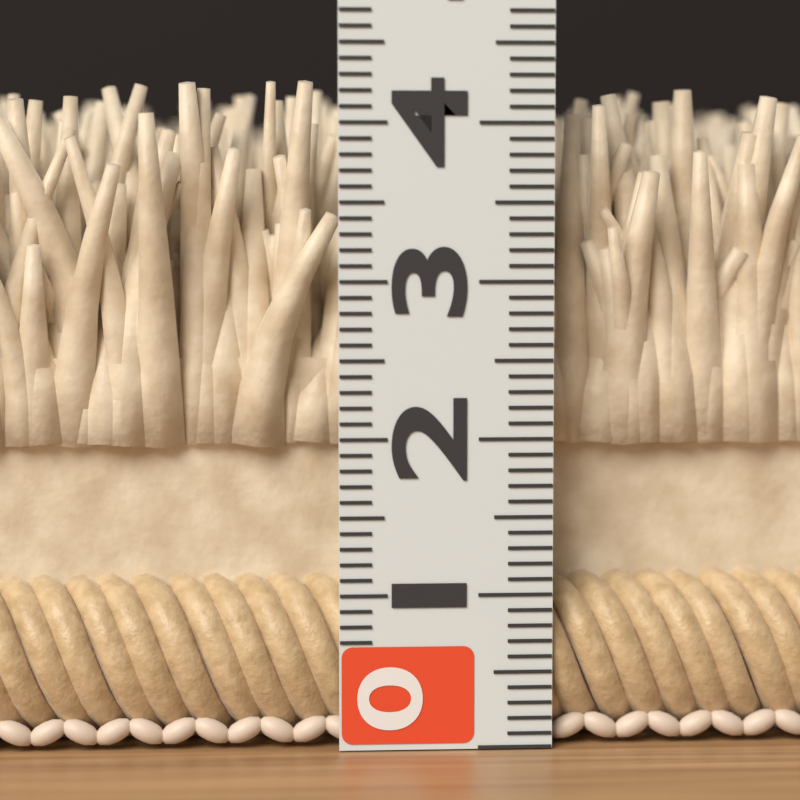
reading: 4.3 (no unit)
